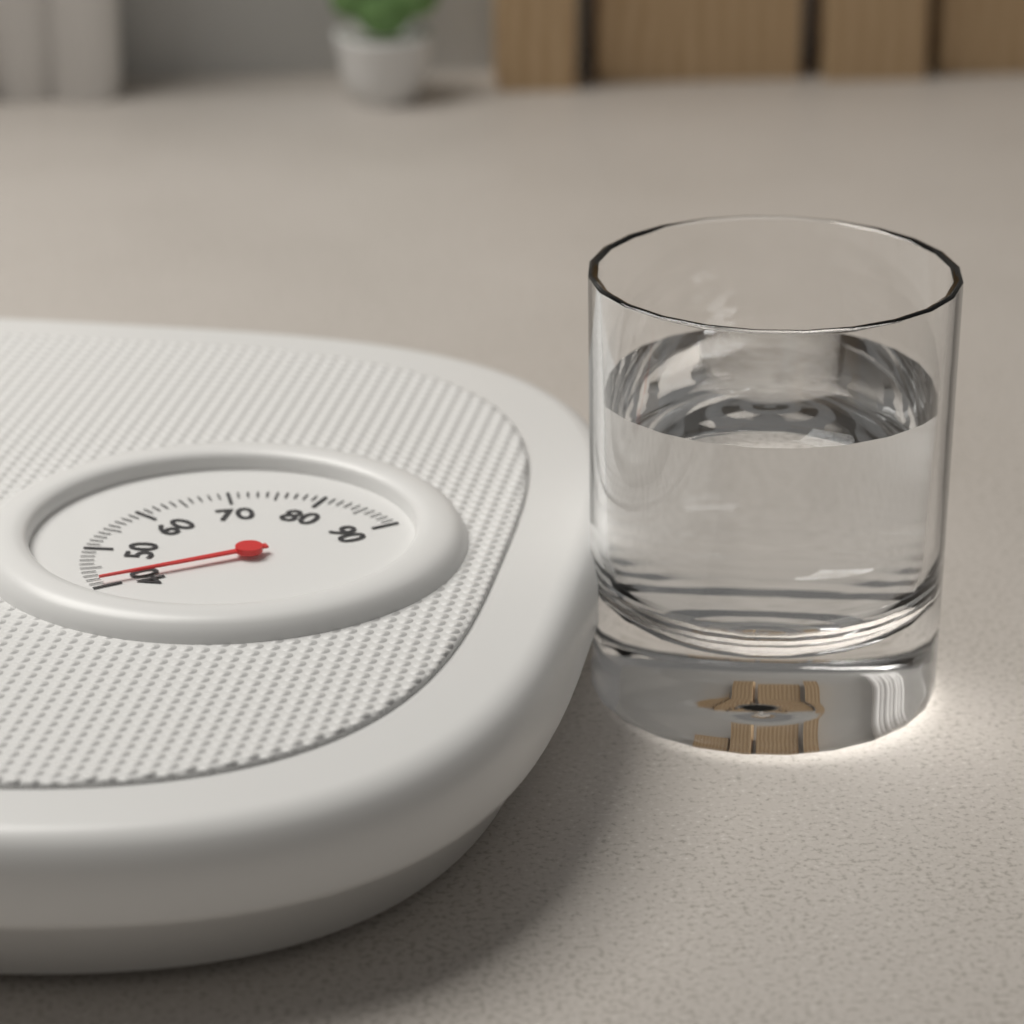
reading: 41 (no unit)
